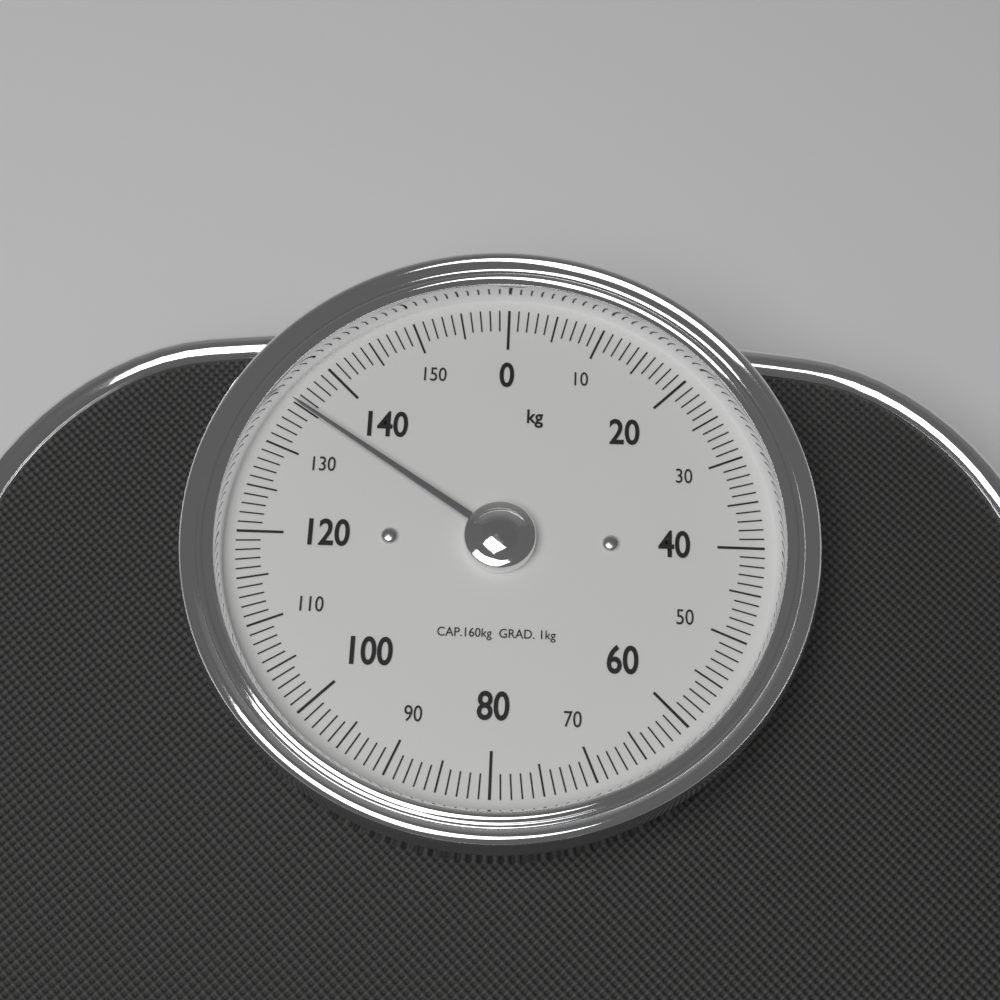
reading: 135 kg
